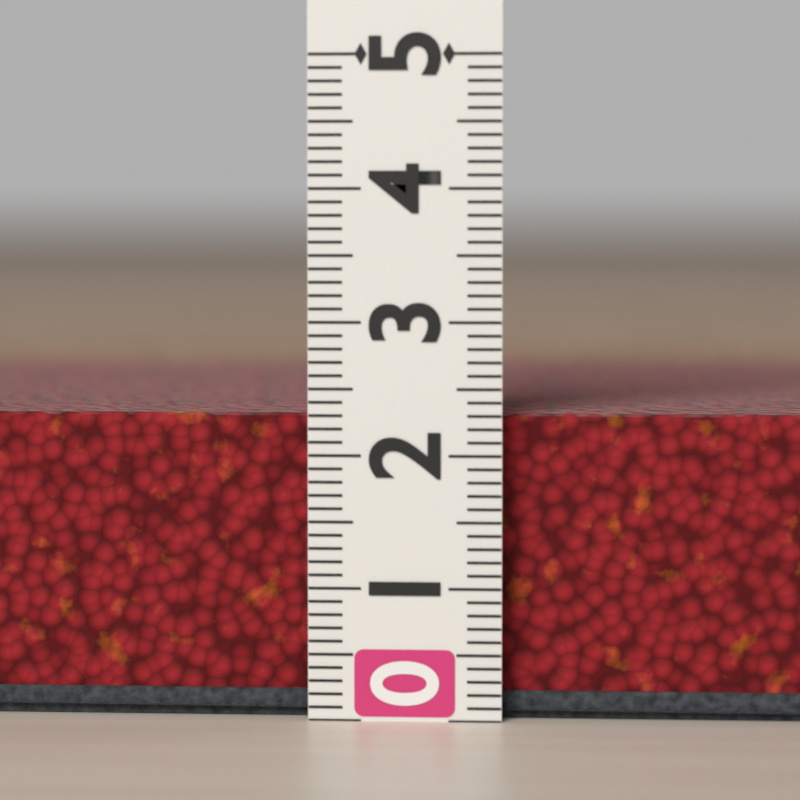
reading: 2.3 (no unit)
